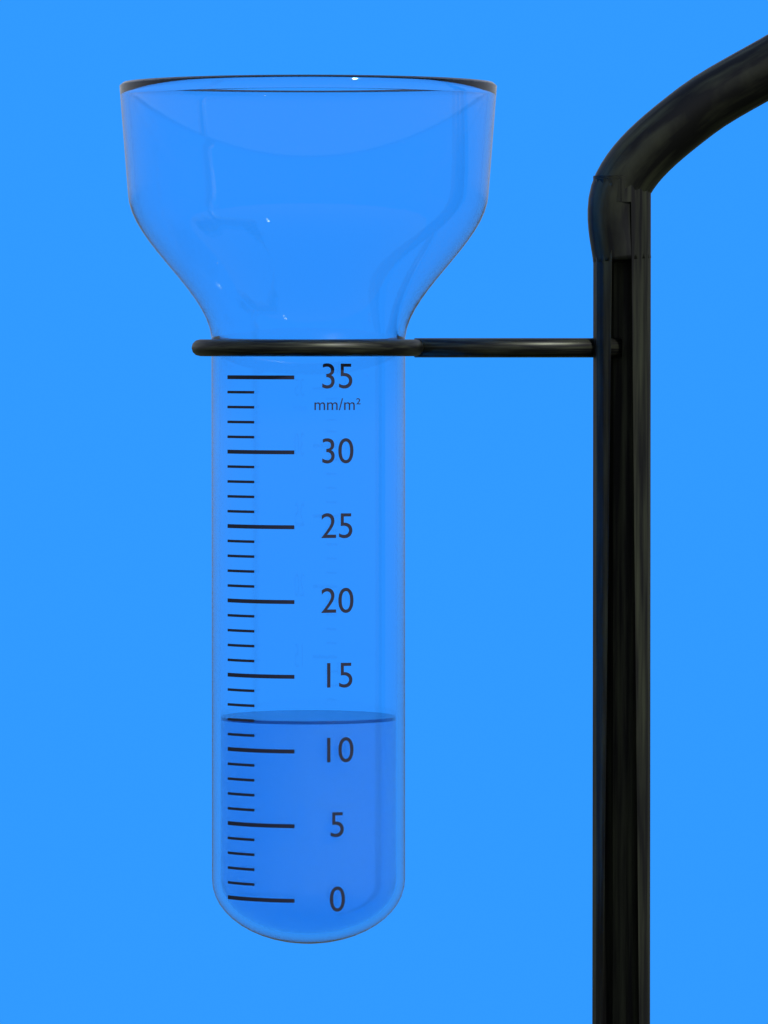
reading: 12 mm/m²
